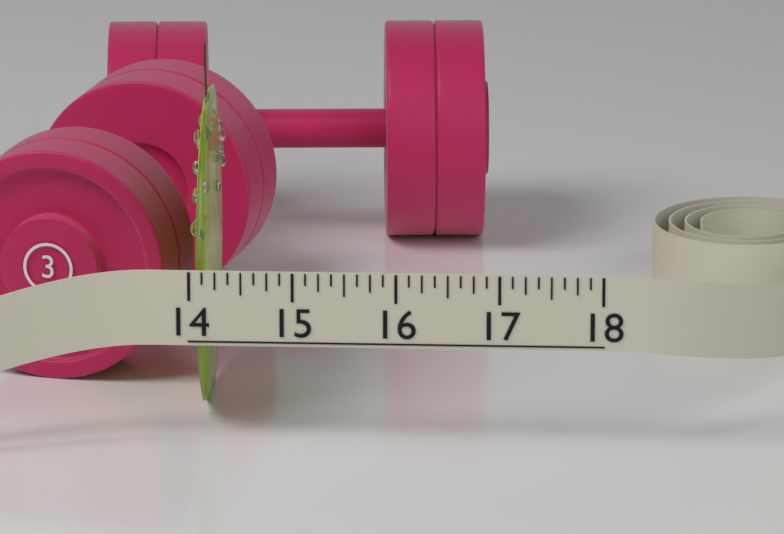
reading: 14.125 (no unit)
